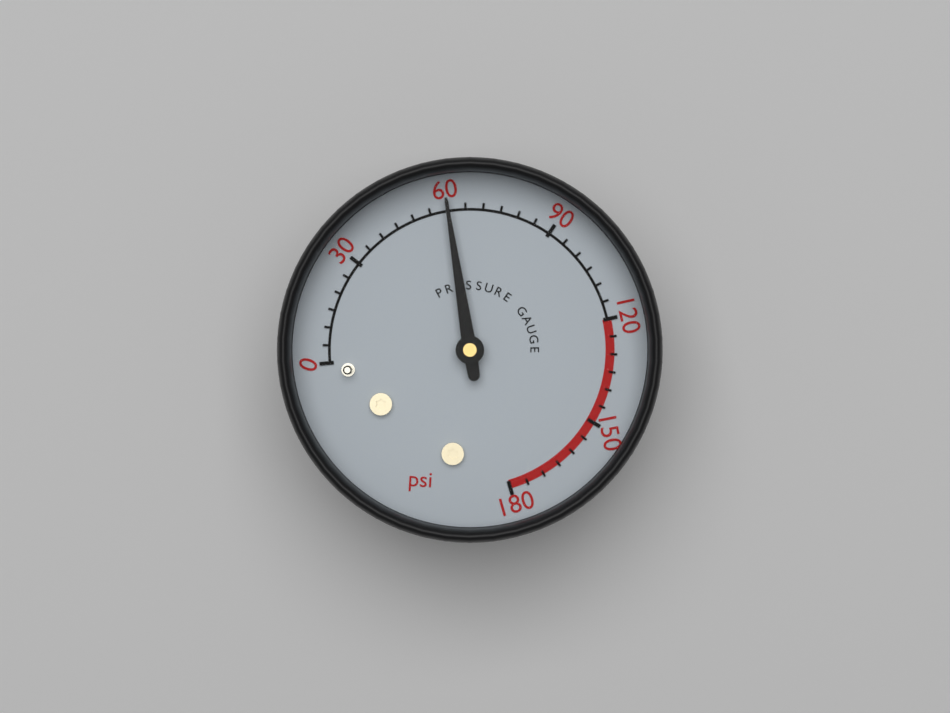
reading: 60 psi
